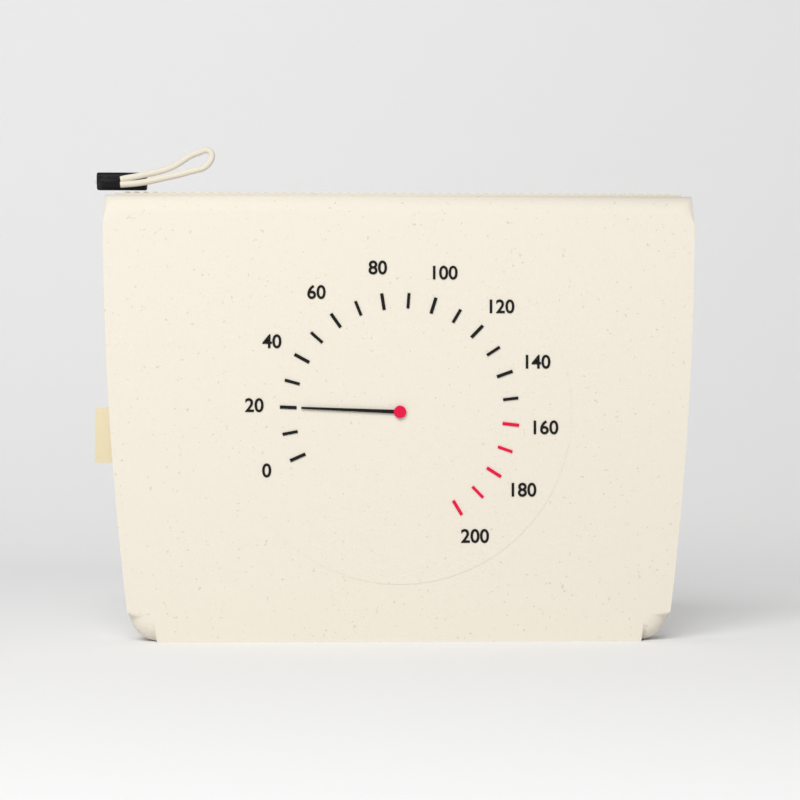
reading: 20 (no unit)
